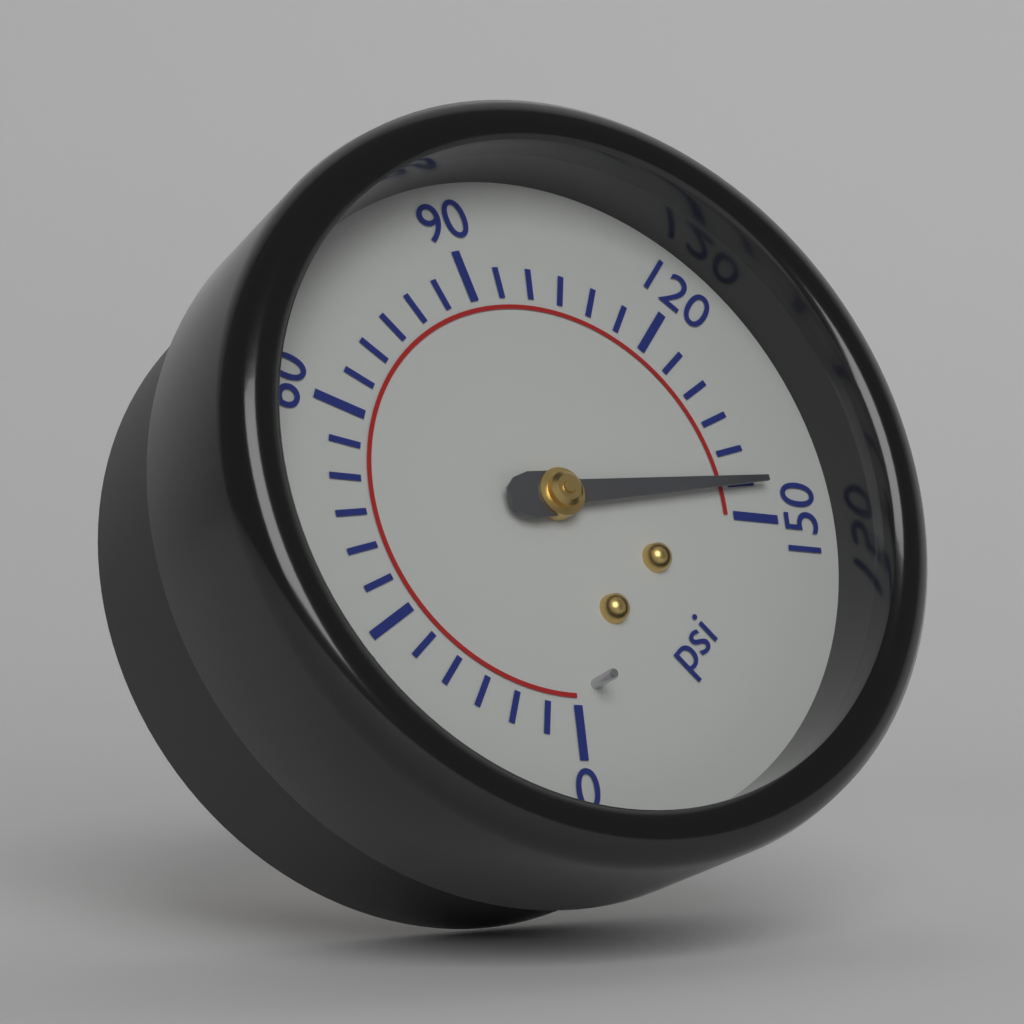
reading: 145 psi
